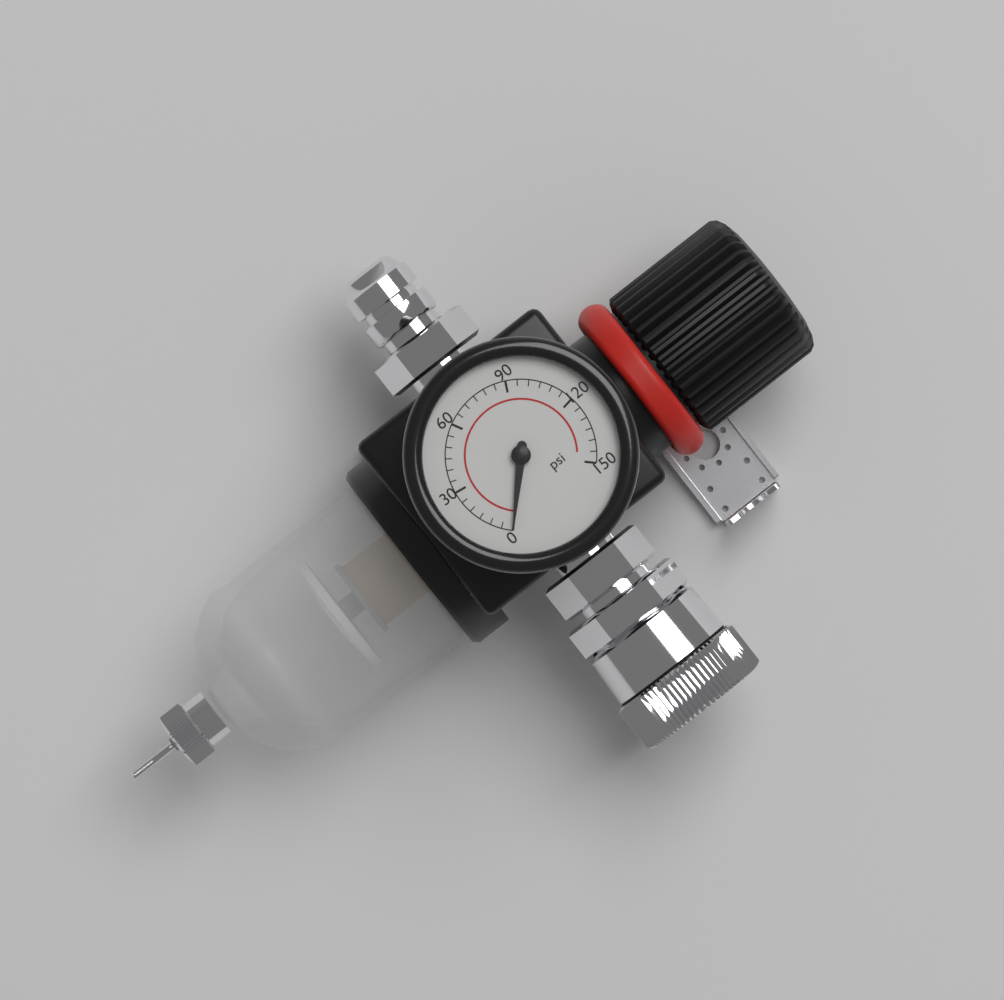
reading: 0 psi
